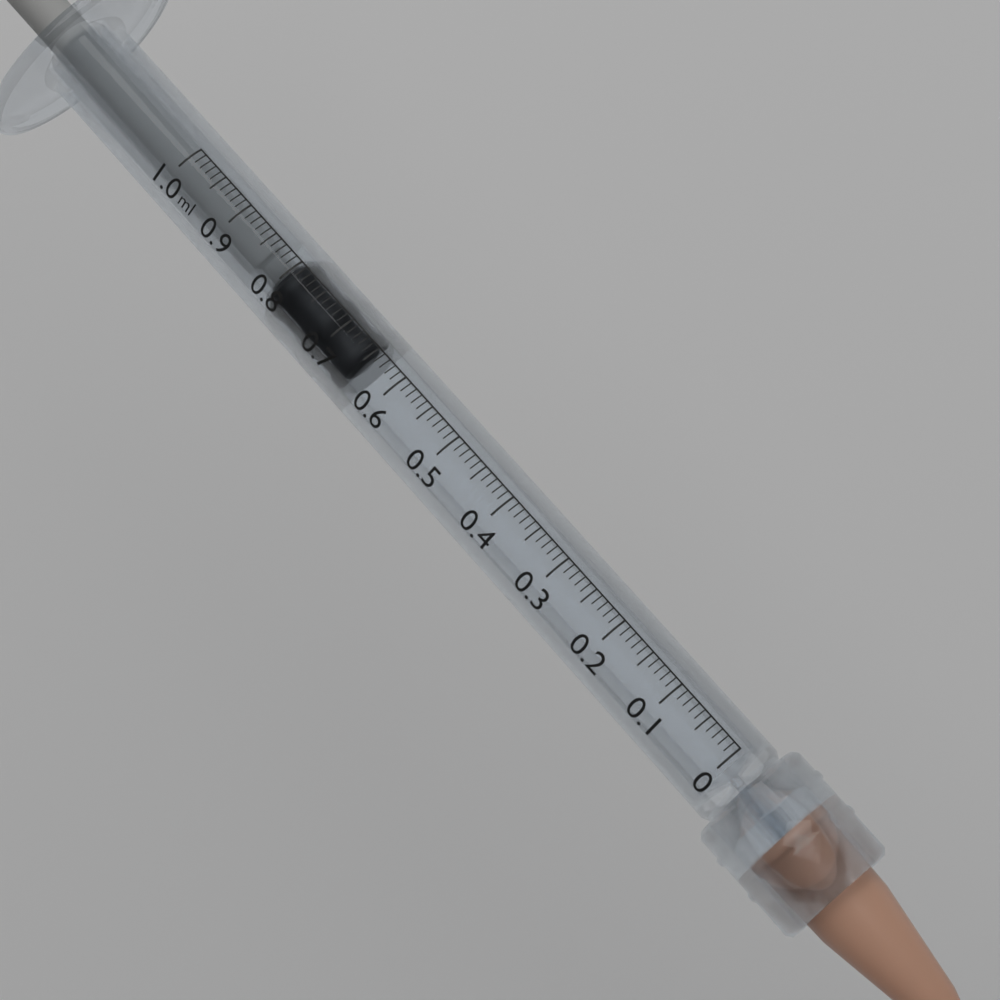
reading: 0.65 ml
